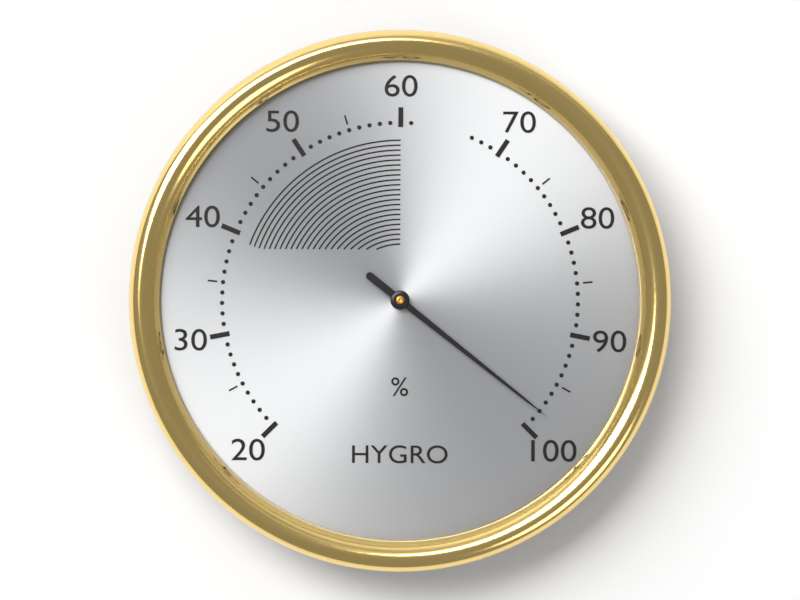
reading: 98 %
